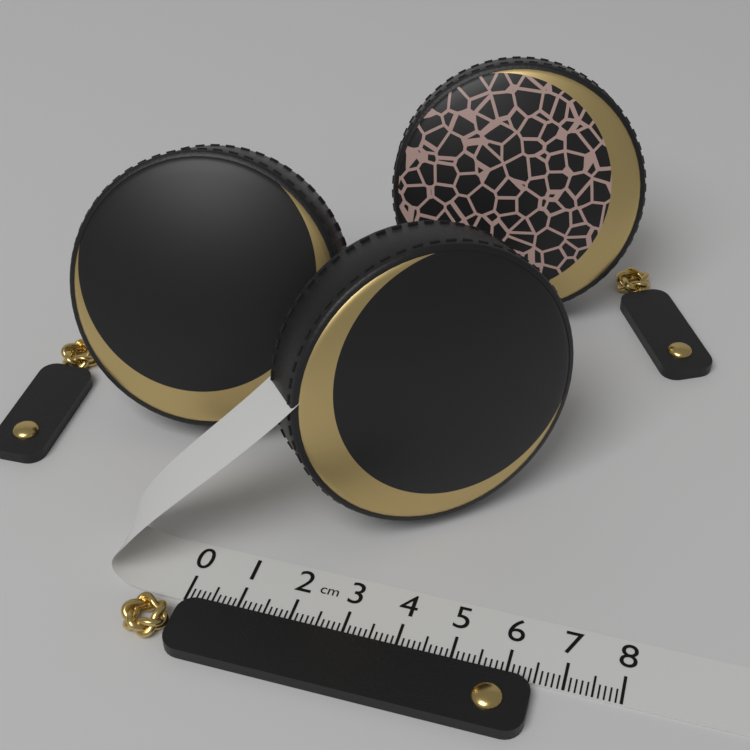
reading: 6.5 cm
